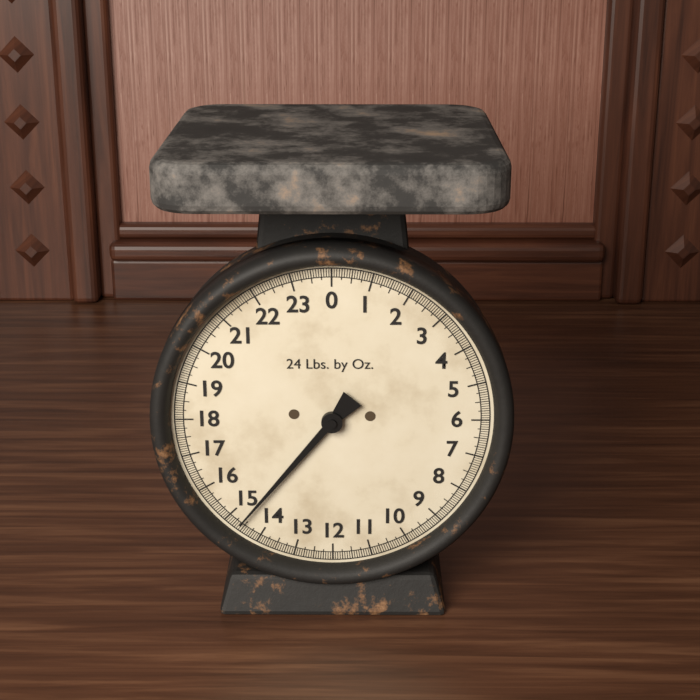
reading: 14.6250 lb
